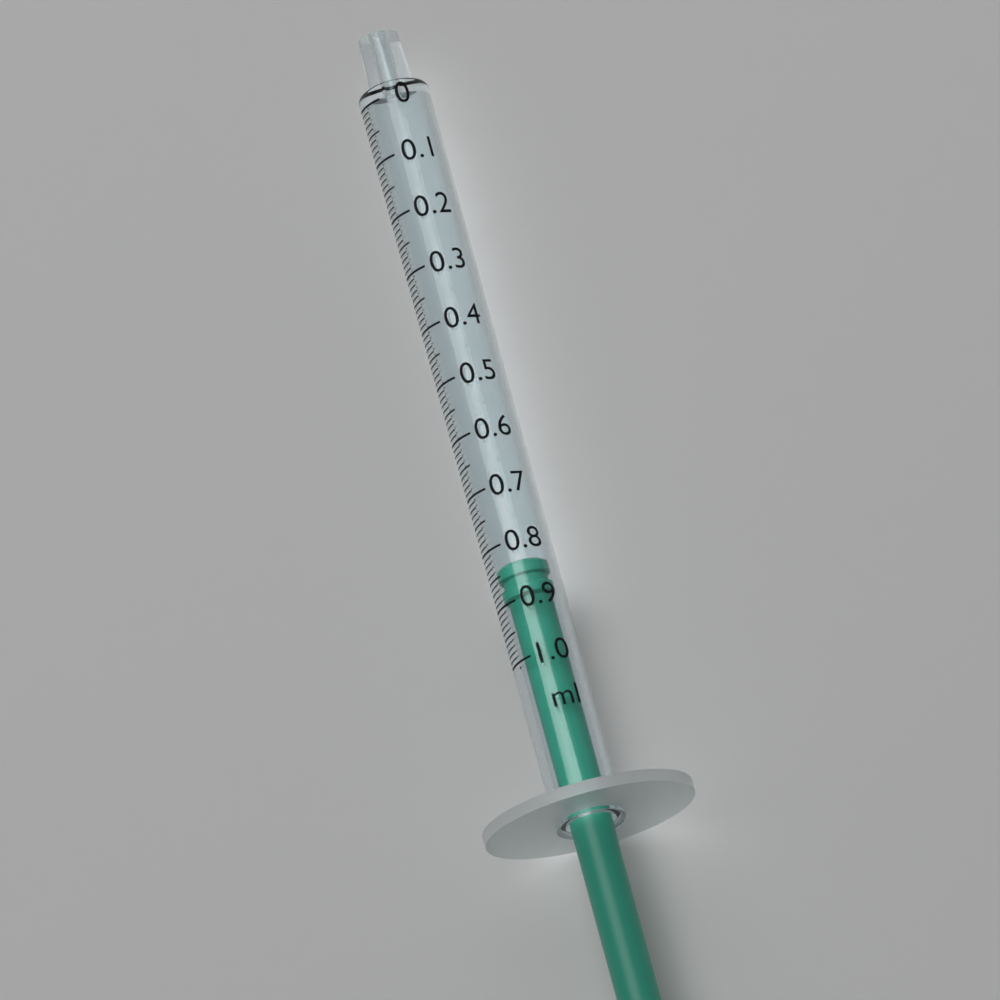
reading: 0.83 ml
